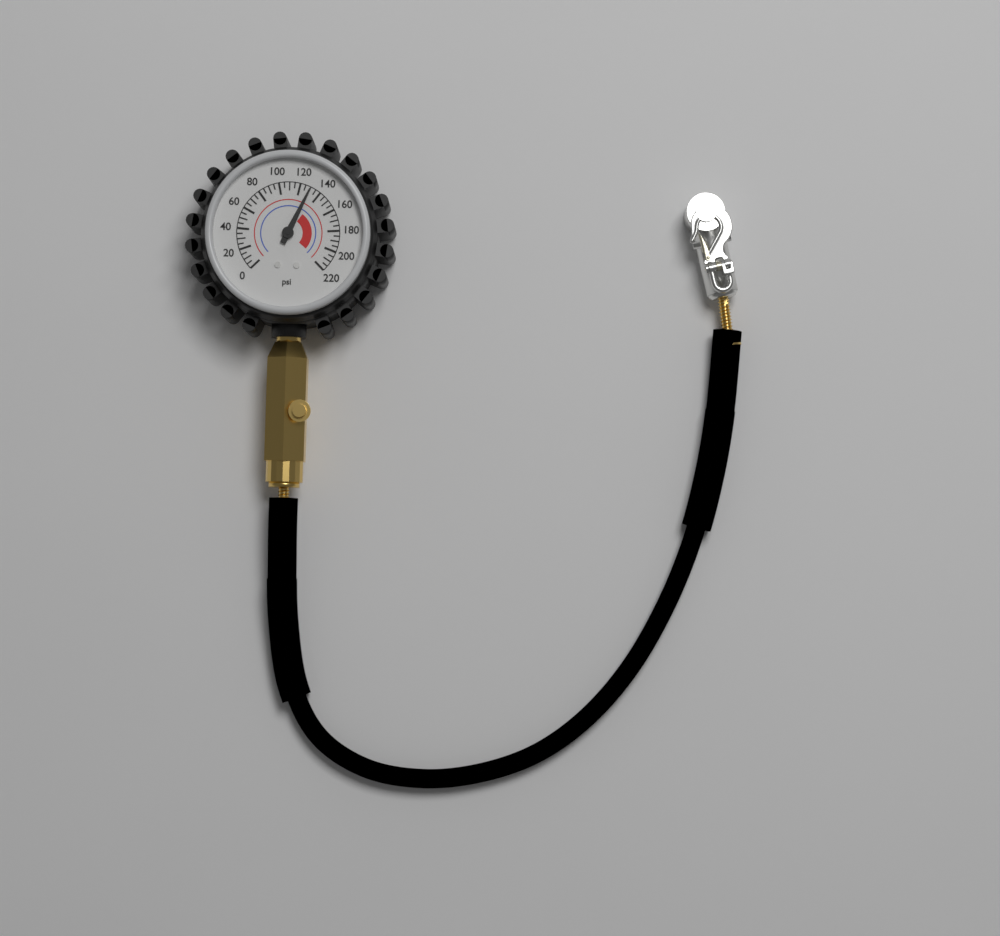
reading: 130 psi
